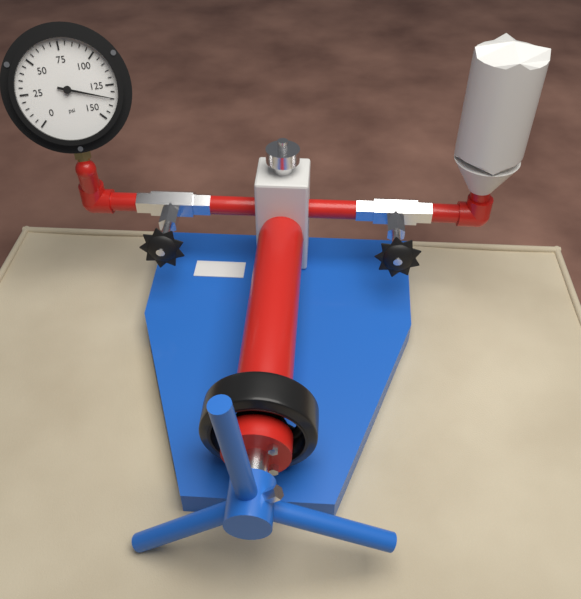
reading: 135 psi
